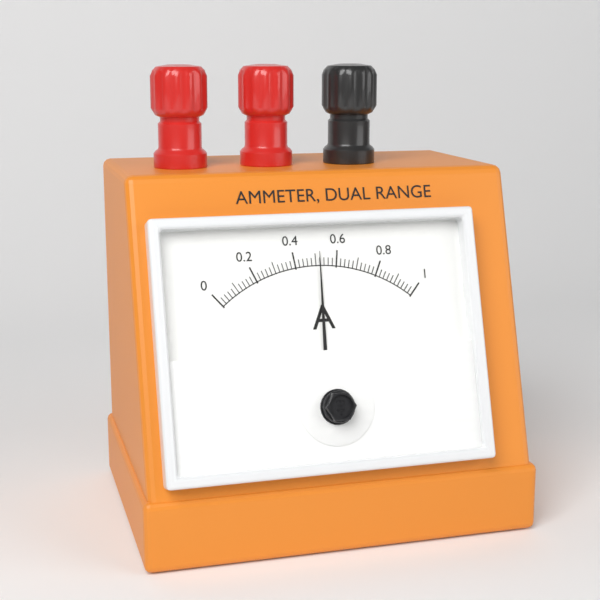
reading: 0.52 A
